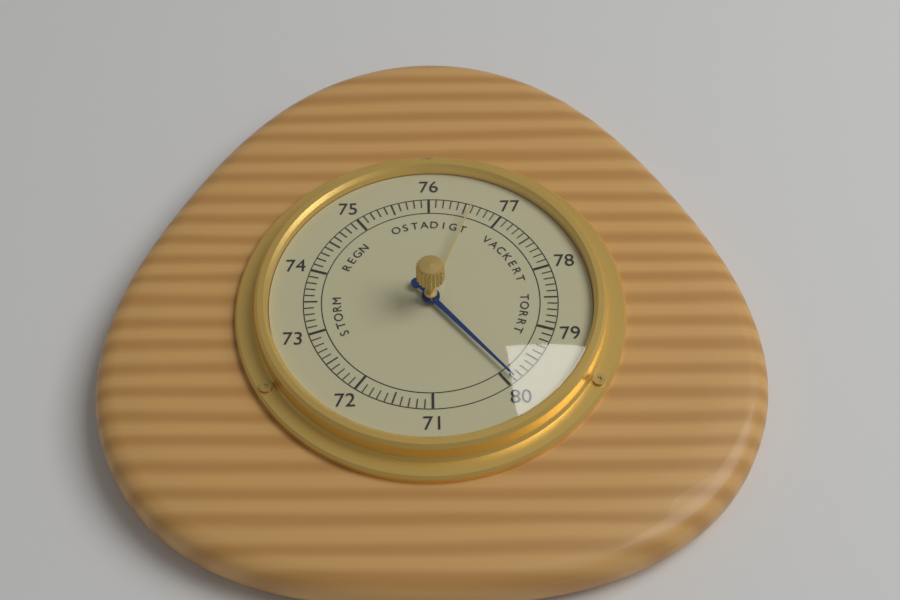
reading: 79.9 (no unit)
